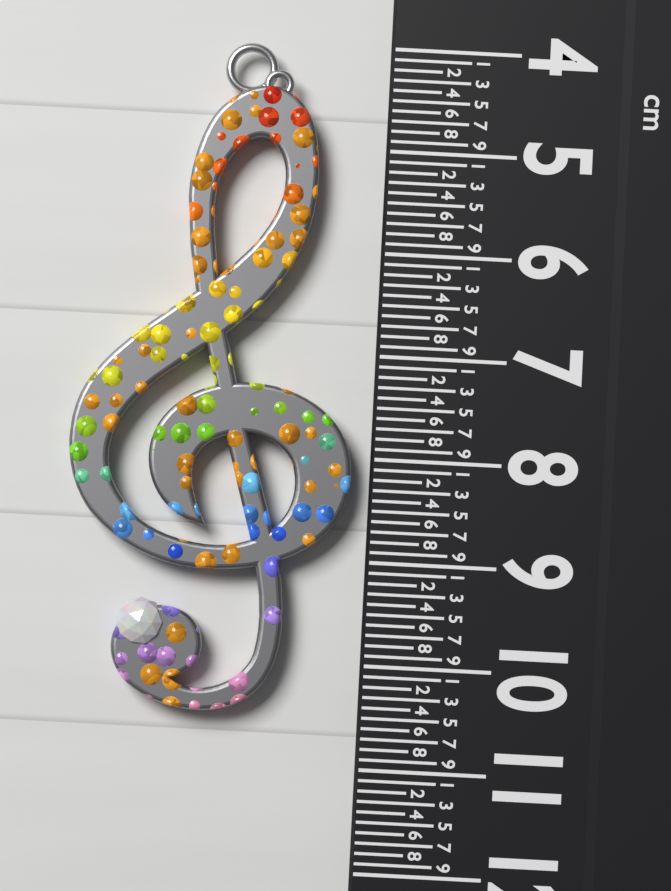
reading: 10.5 cm
